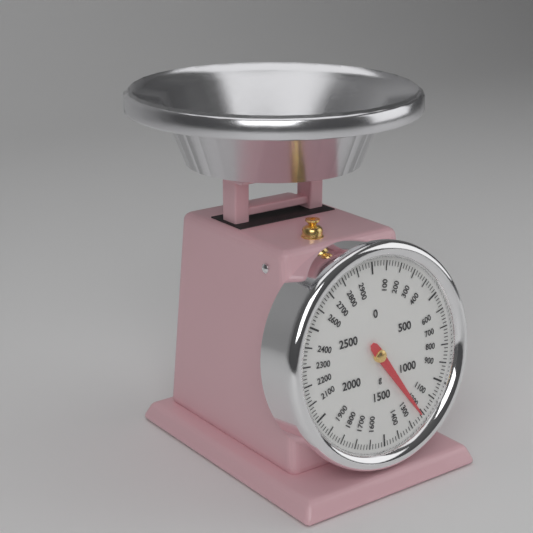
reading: 1220 g
